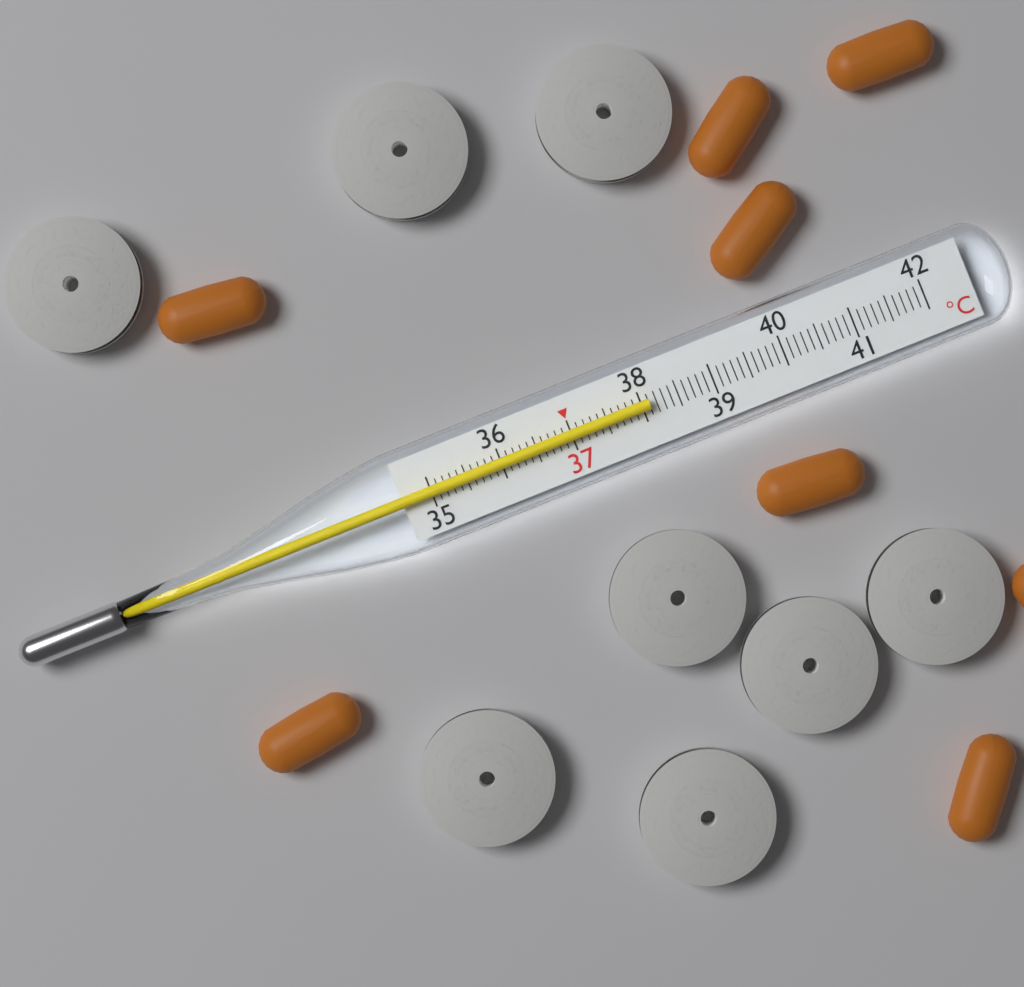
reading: 38.1 °C
